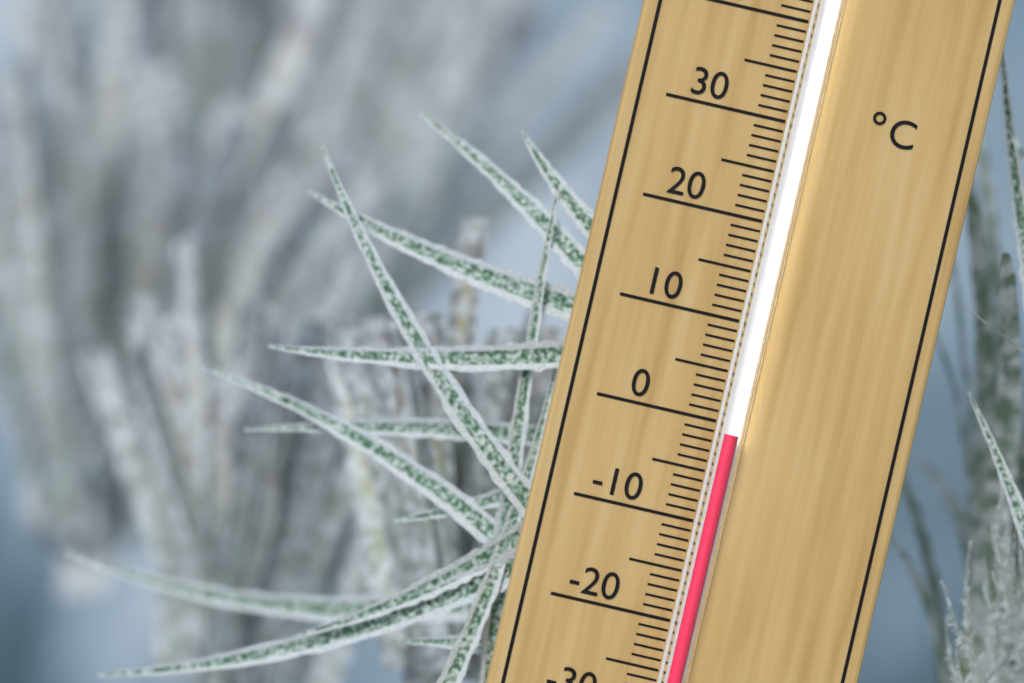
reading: -1 °C
